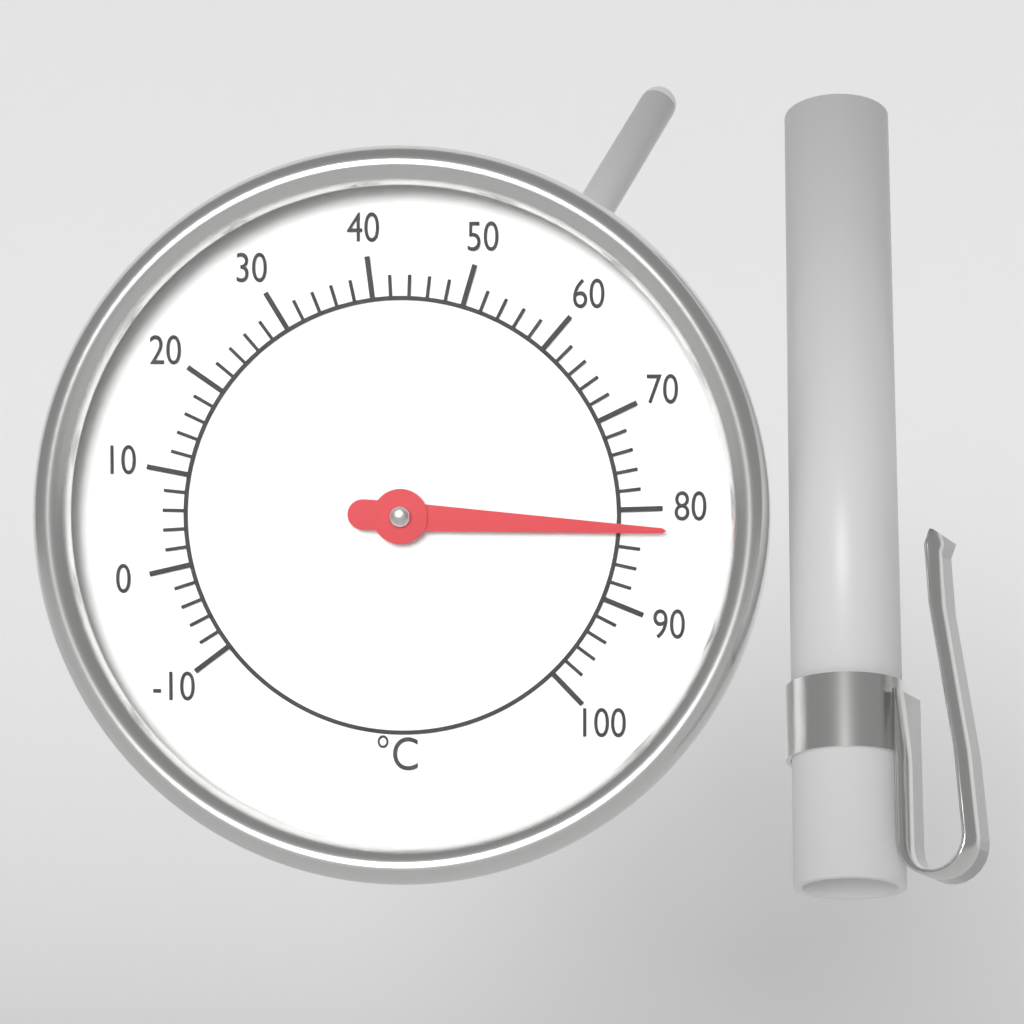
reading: 82 °C
